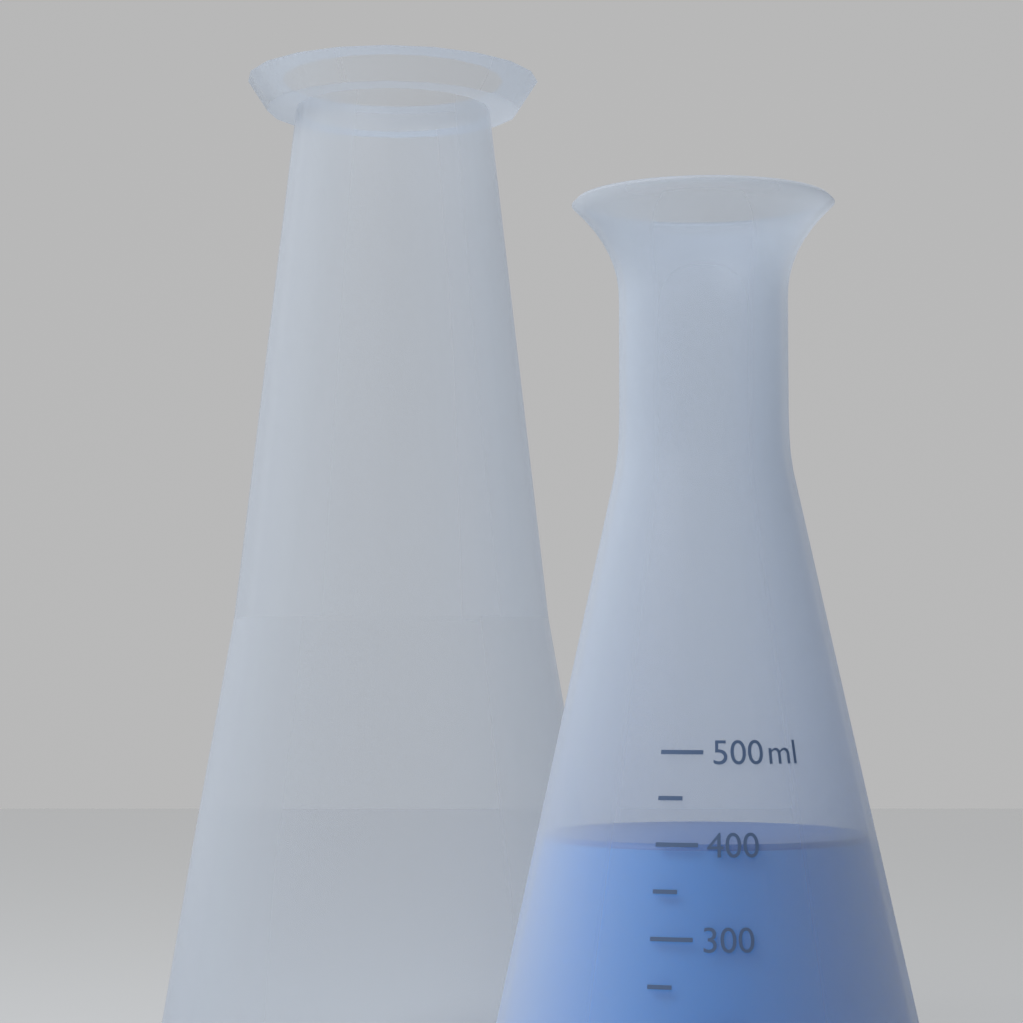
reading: 400 ml
